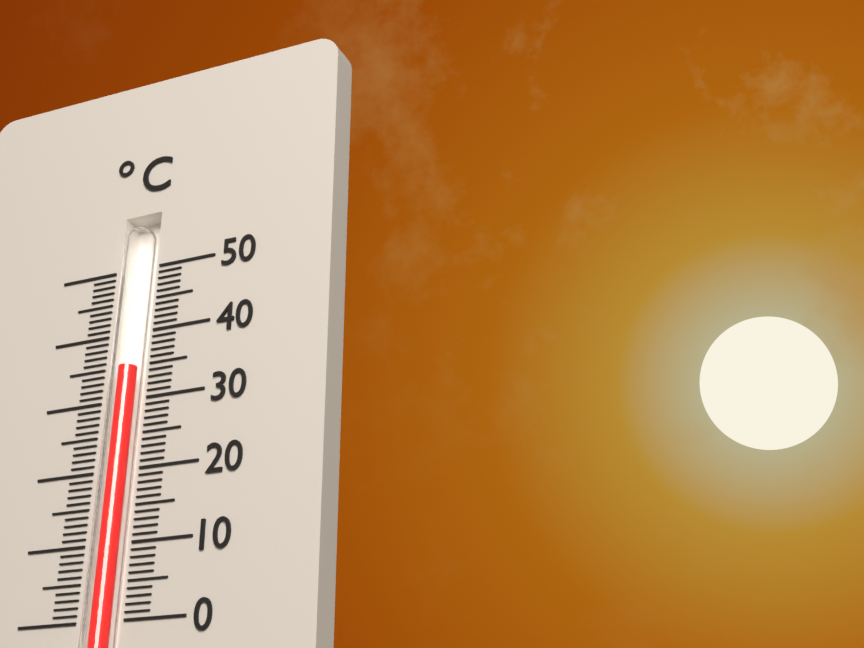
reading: 35 °C
